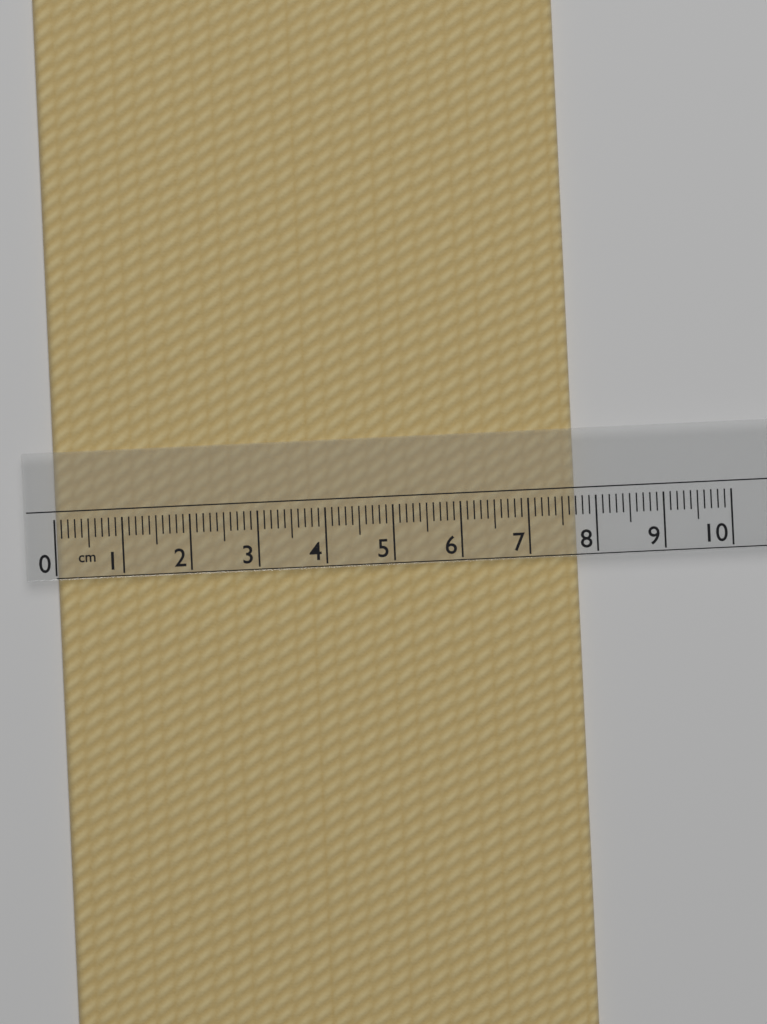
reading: 7.7 cm
